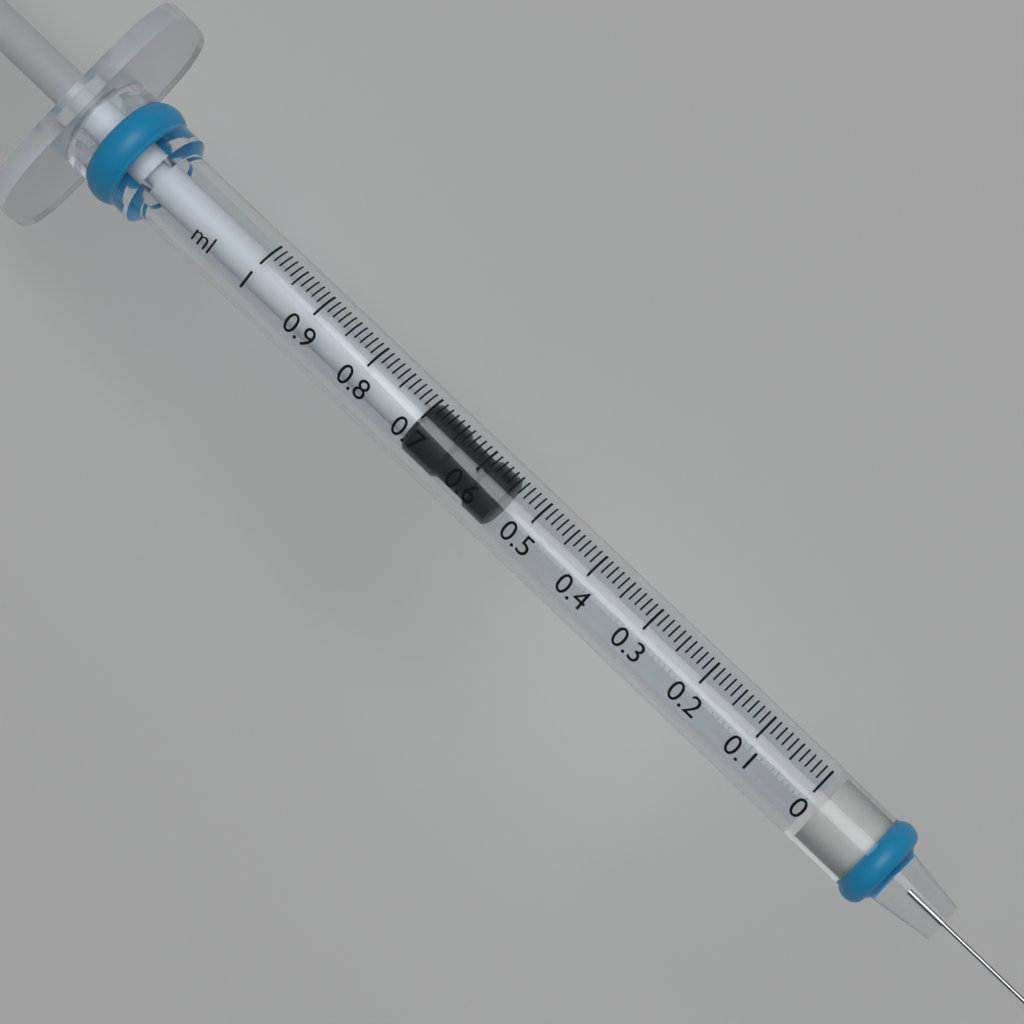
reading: 0.55 ml
